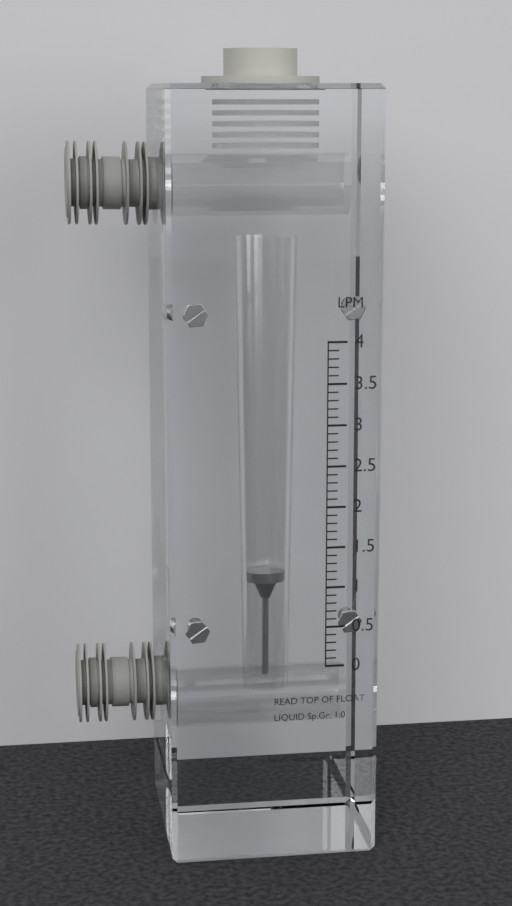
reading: 1.0 LPM
